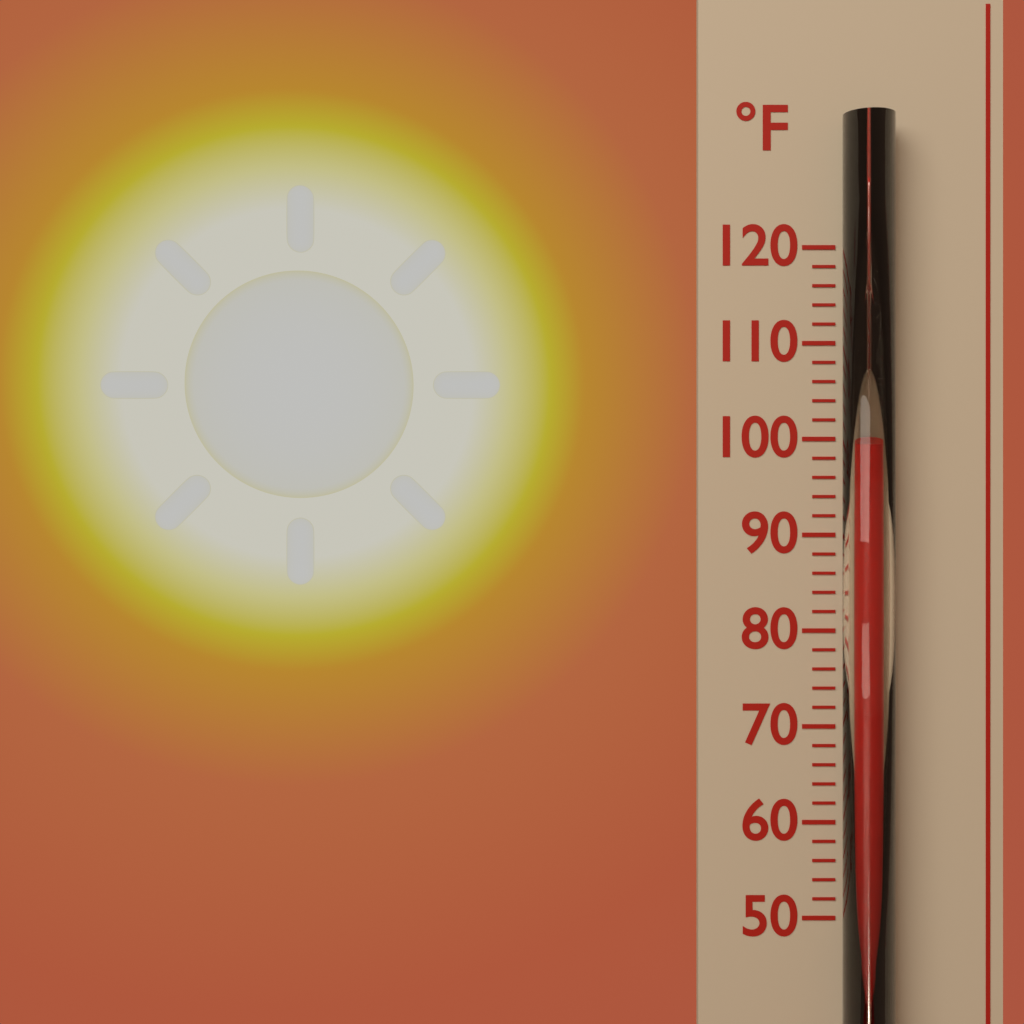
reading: 99 °F
